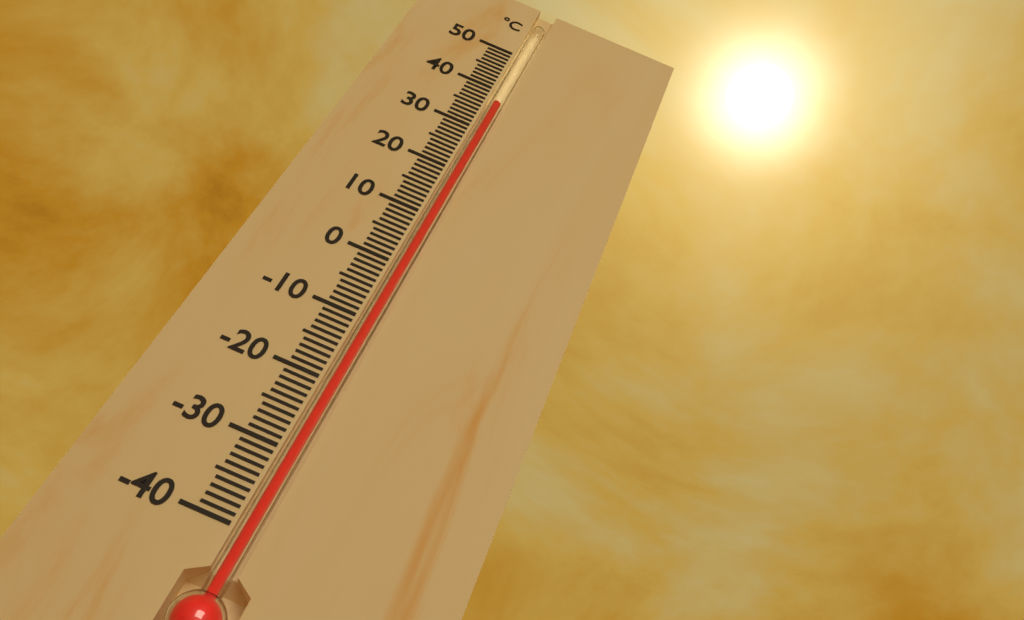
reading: 37 °C
